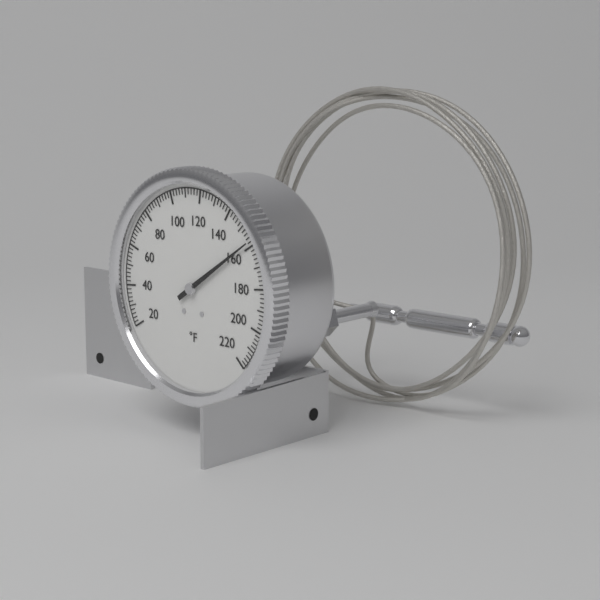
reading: 158 °F
